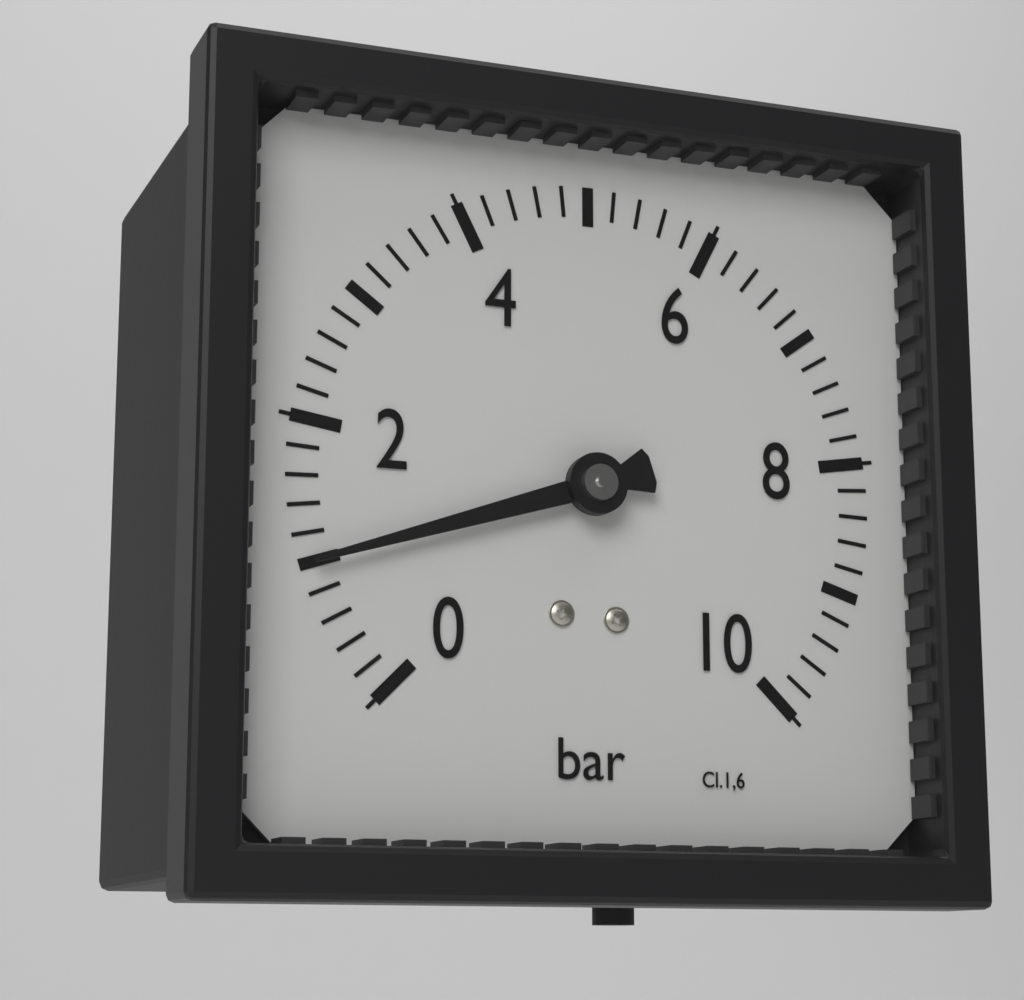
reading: 1.0 bar
